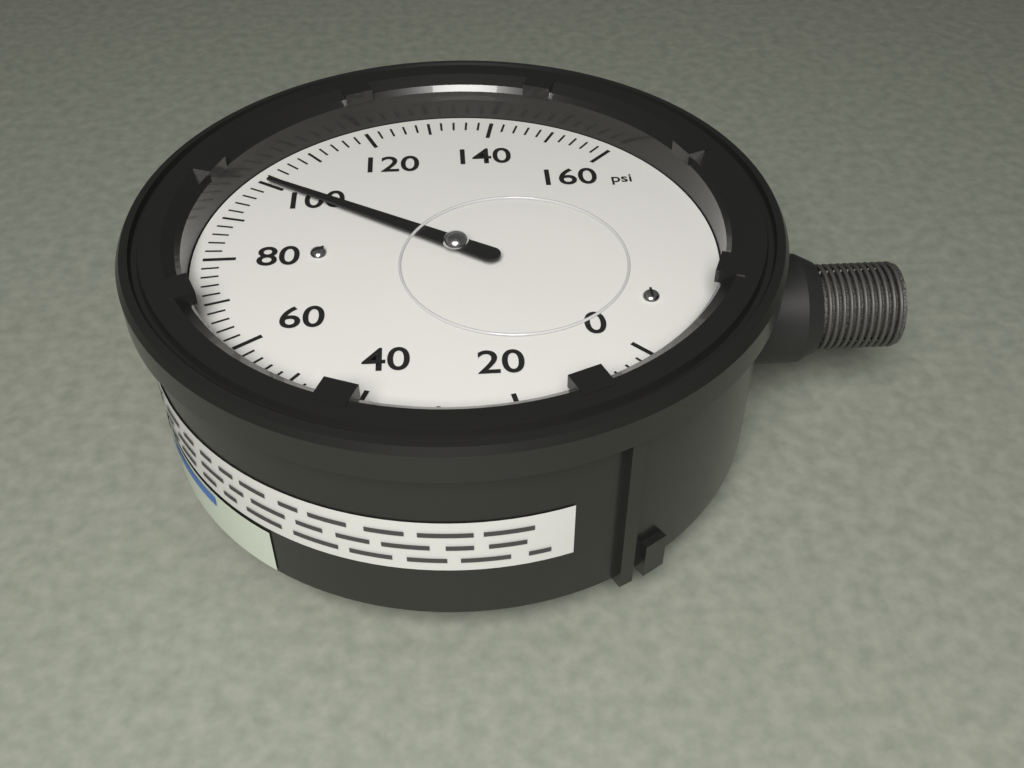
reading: 100 psi
